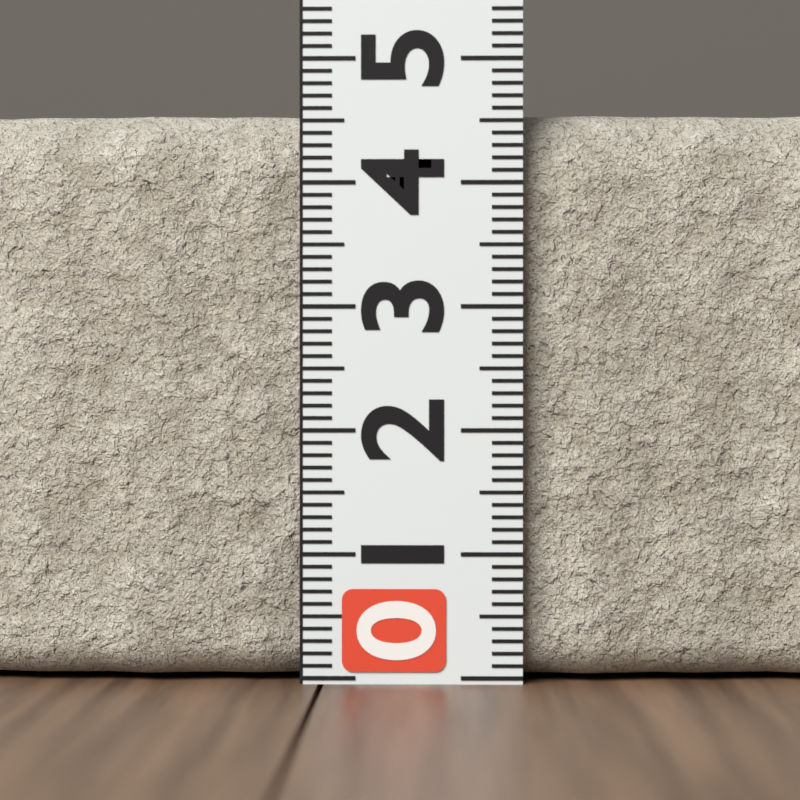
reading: 4.6 (no unit)
